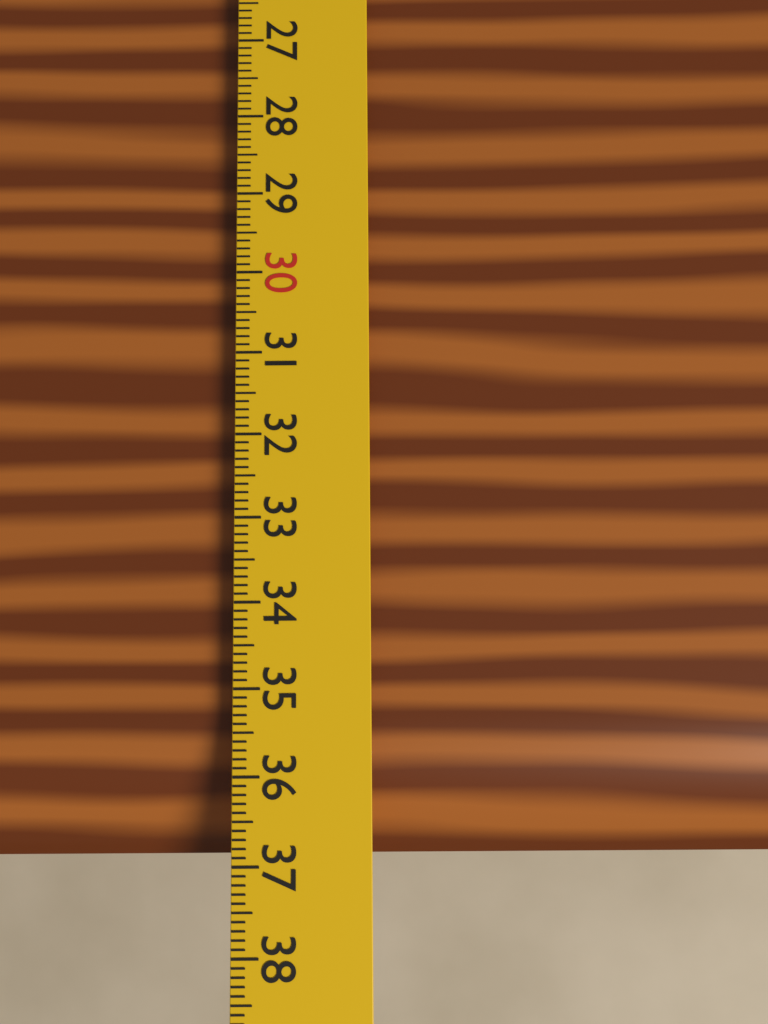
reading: 37.0 cm
